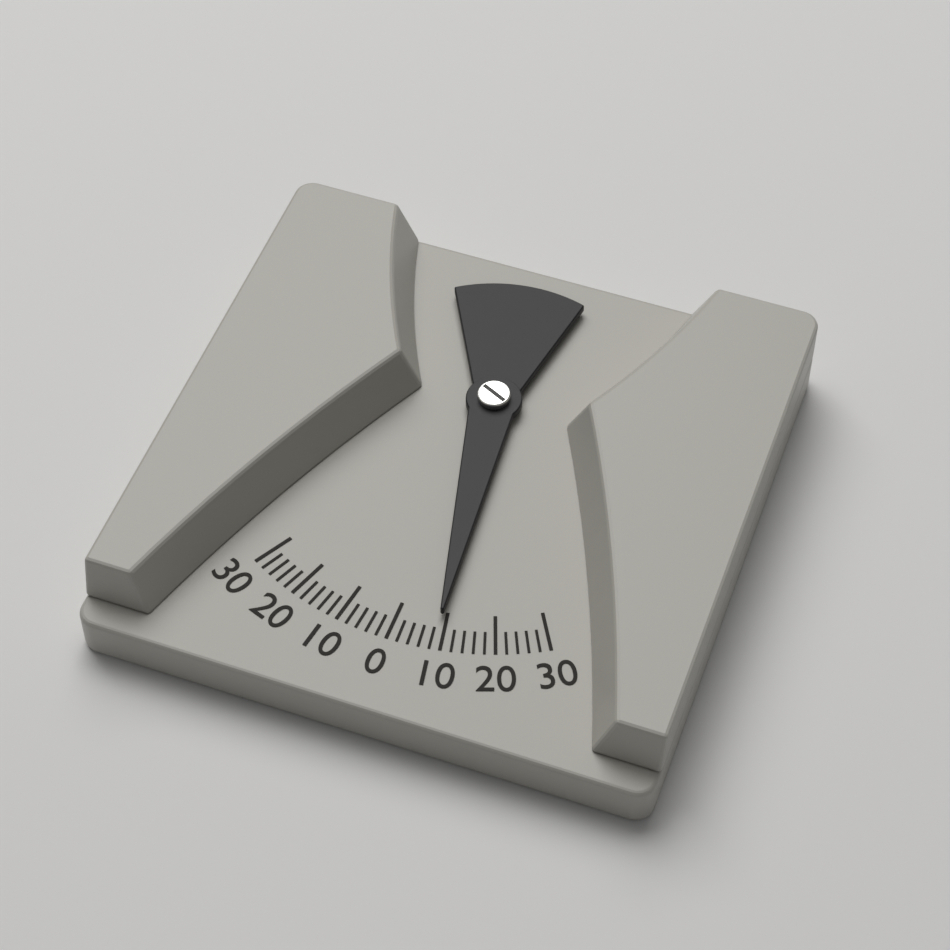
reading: 9 (no unit)
